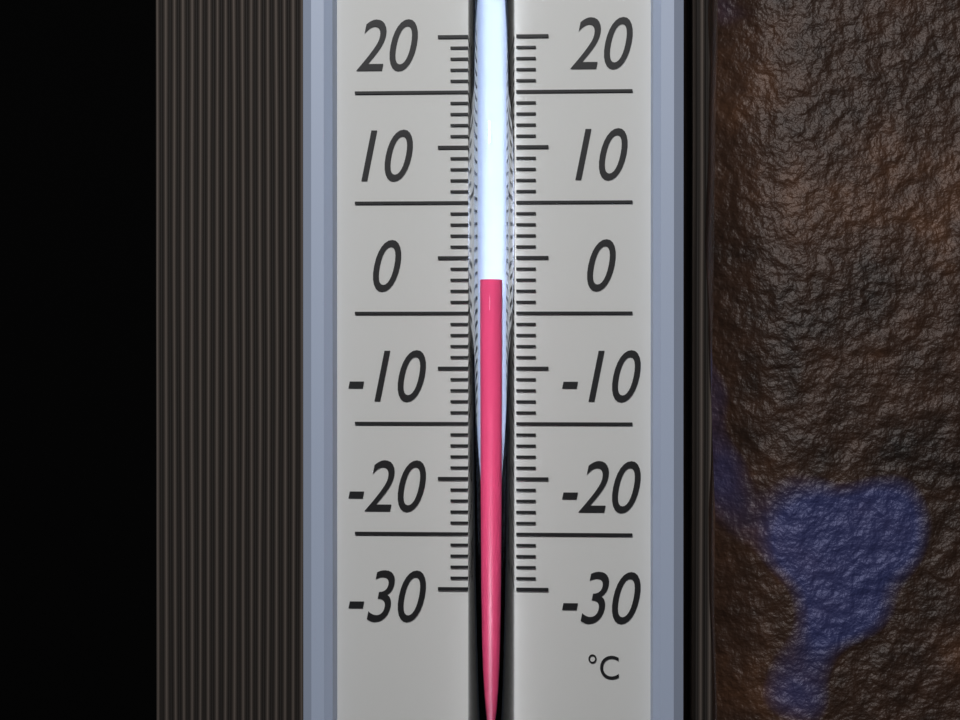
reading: -2 °C
